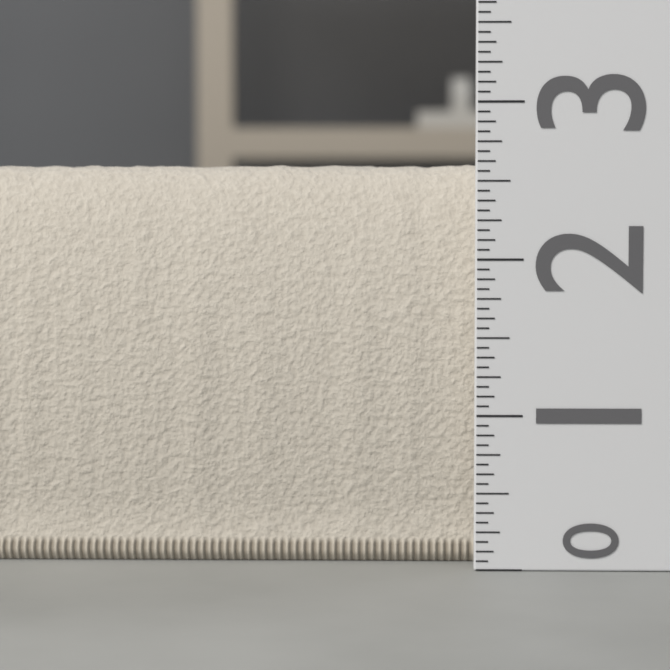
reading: 2.6250 (no unit)
